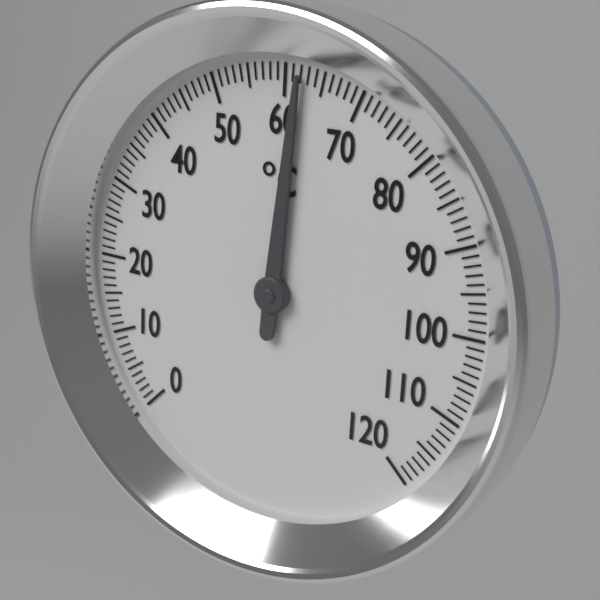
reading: 62 °C
